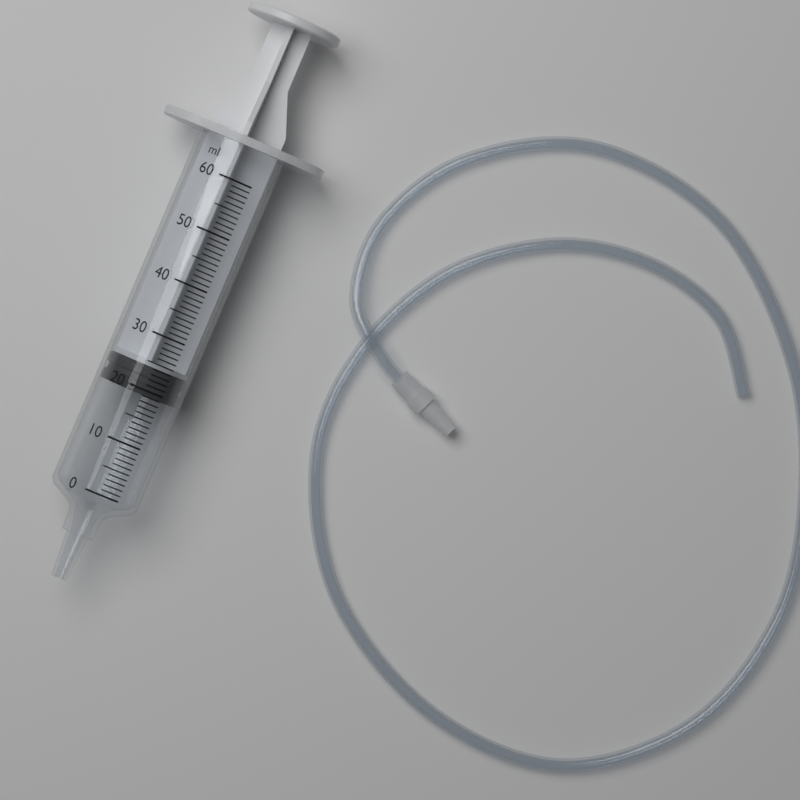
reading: 19 ml
